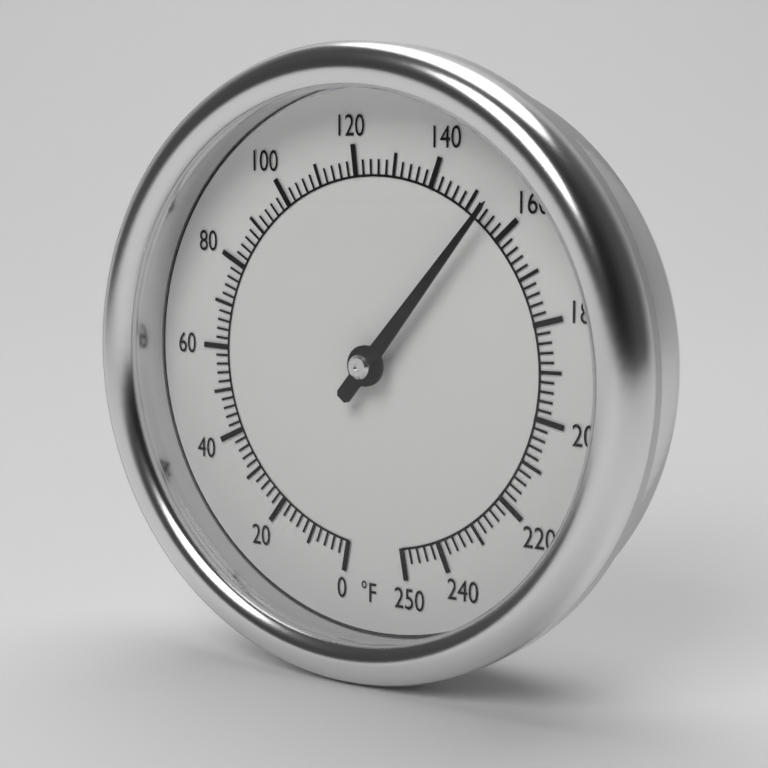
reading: 154 °F
